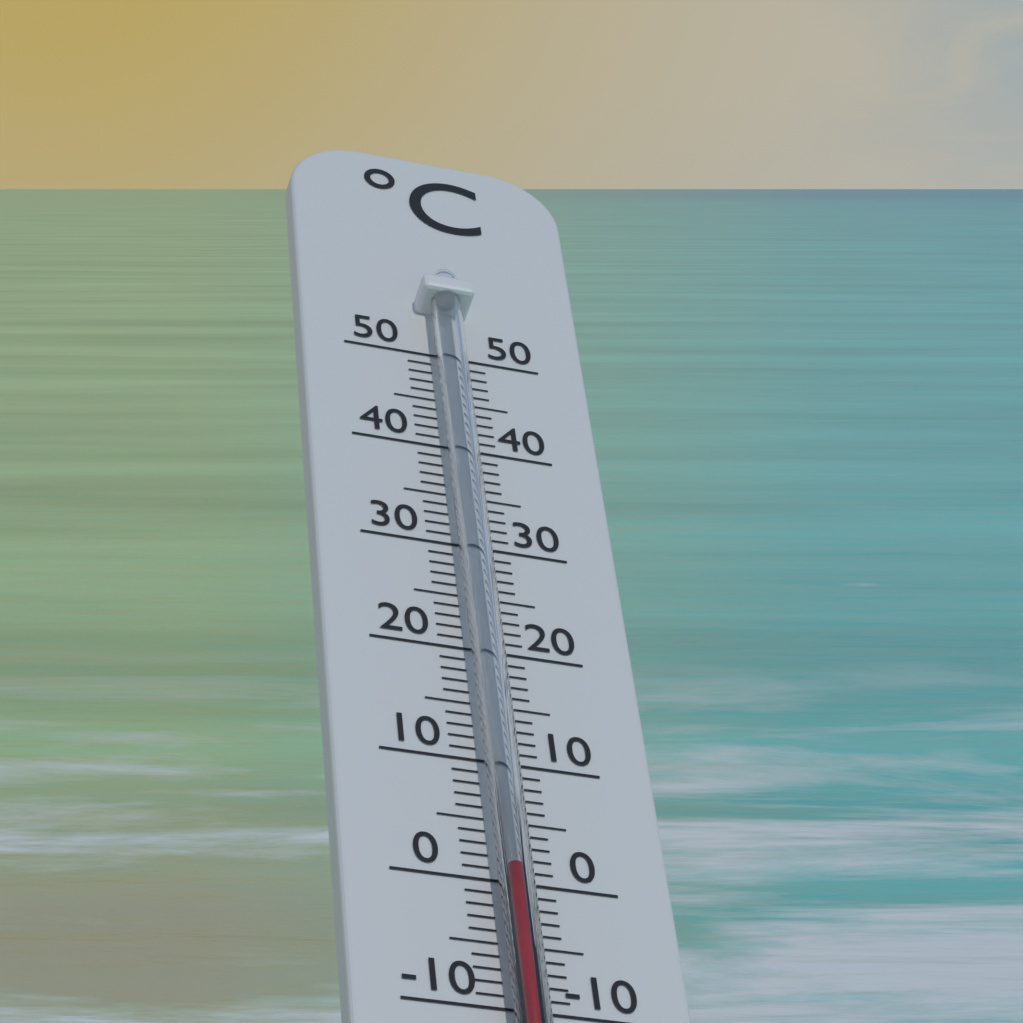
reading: 0 °C
